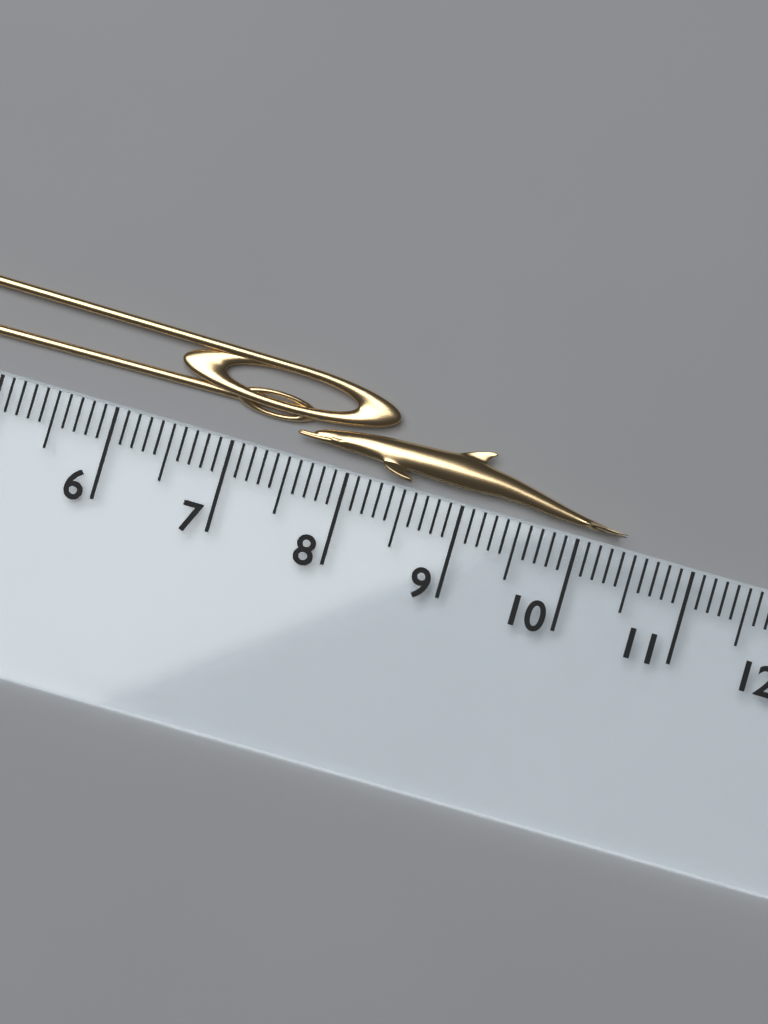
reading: 10.4 cm
